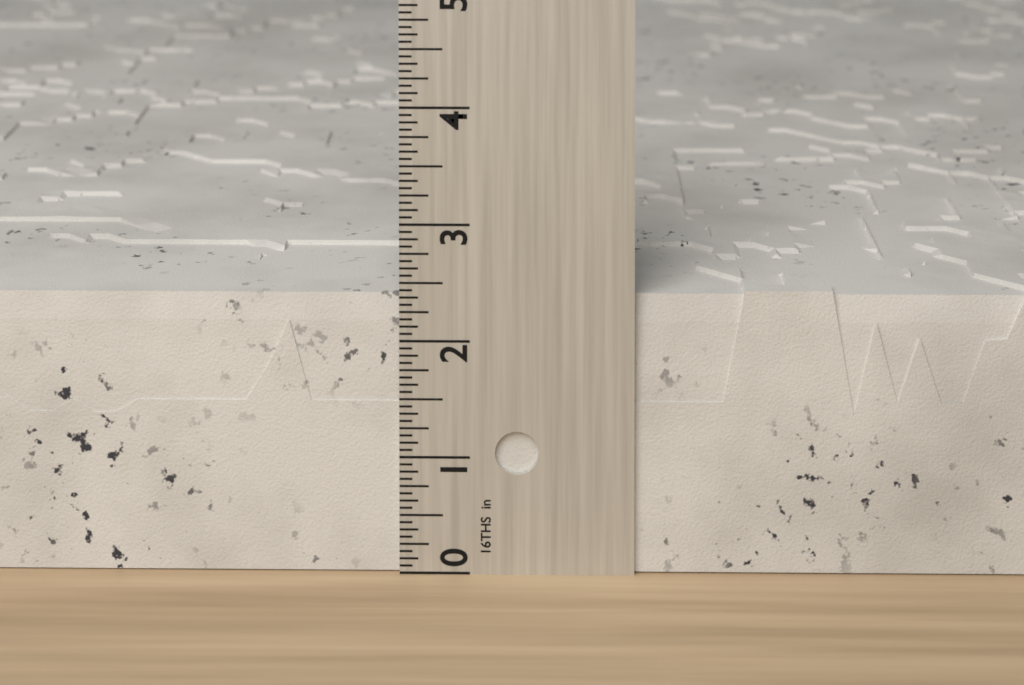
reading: 2.4375 in
